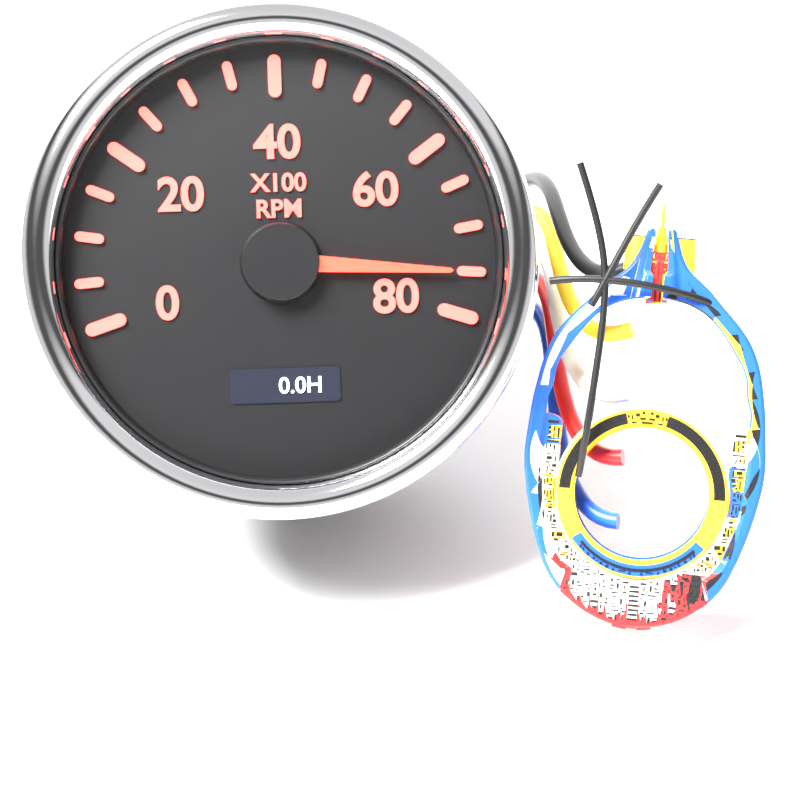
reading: 7500 RPM
